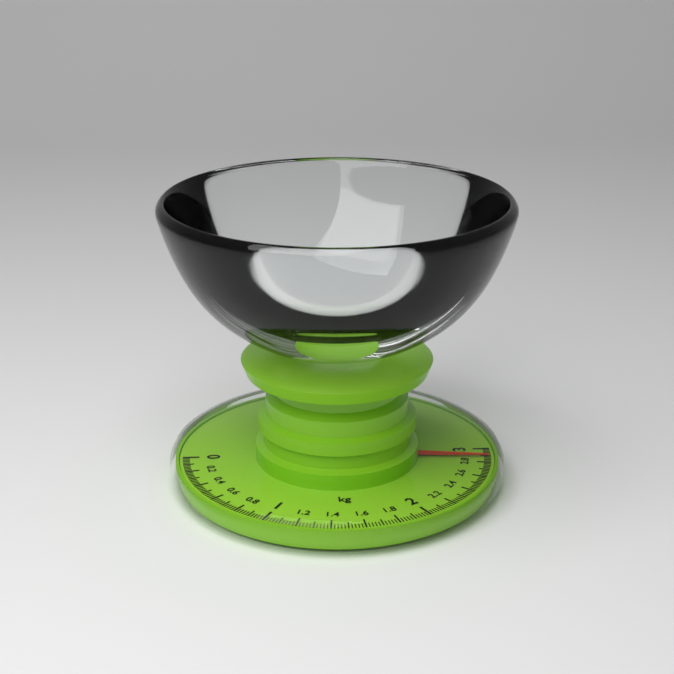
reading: 2.88 kg
